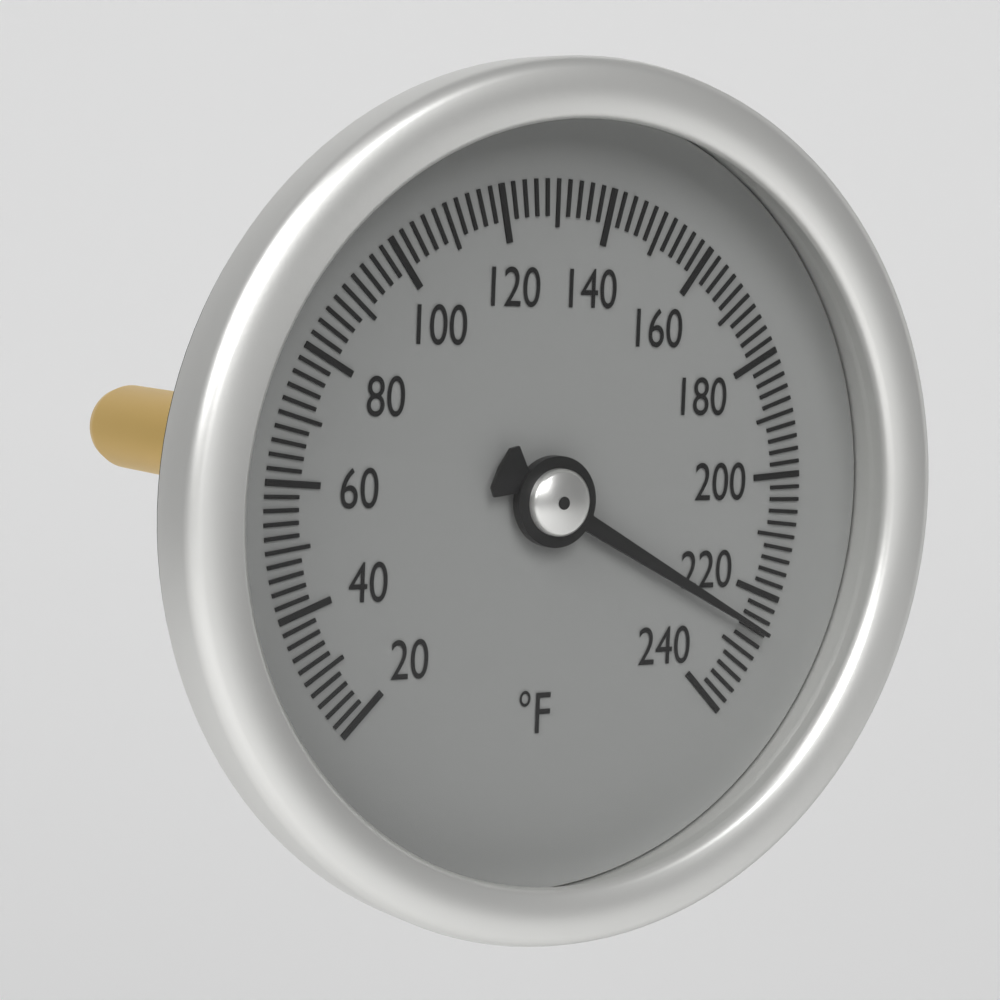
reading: 226 °F
